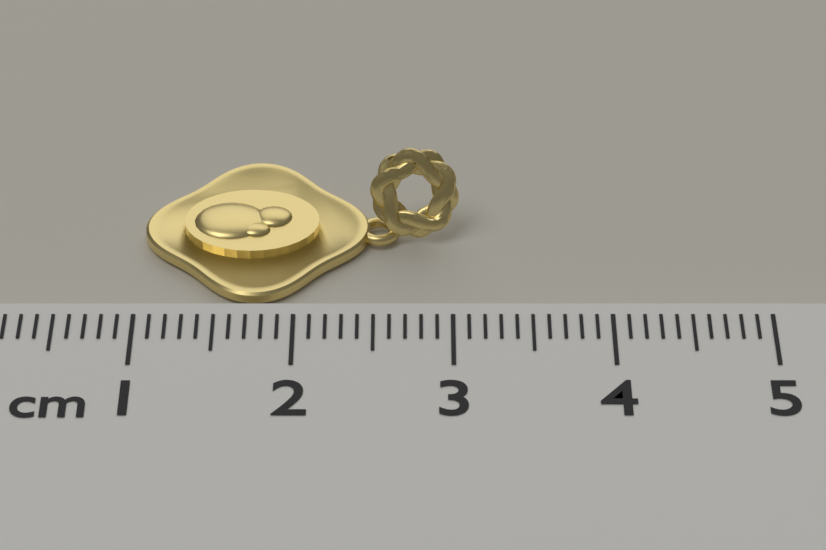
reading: 3.05 cm
